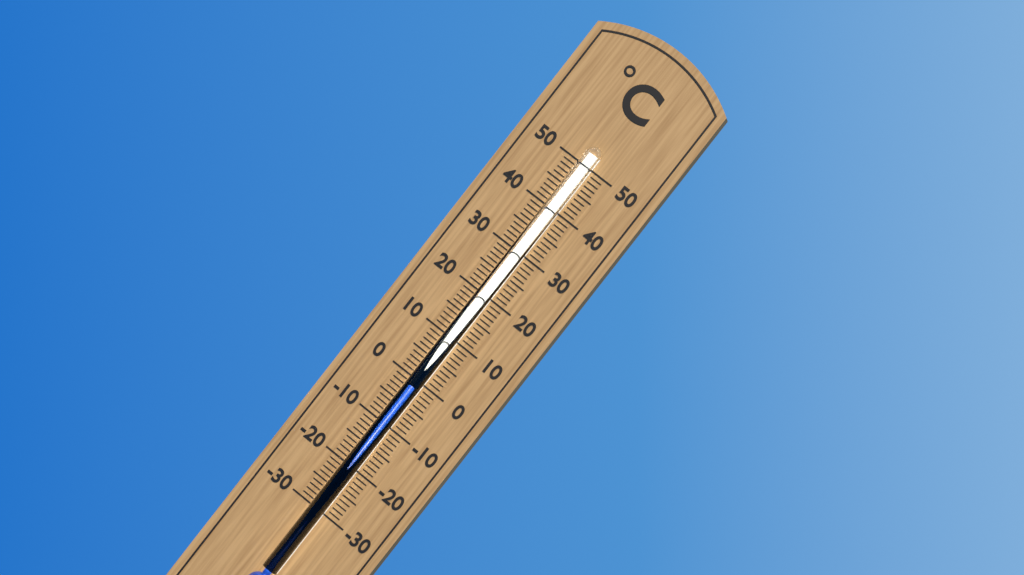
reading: -1 °C
